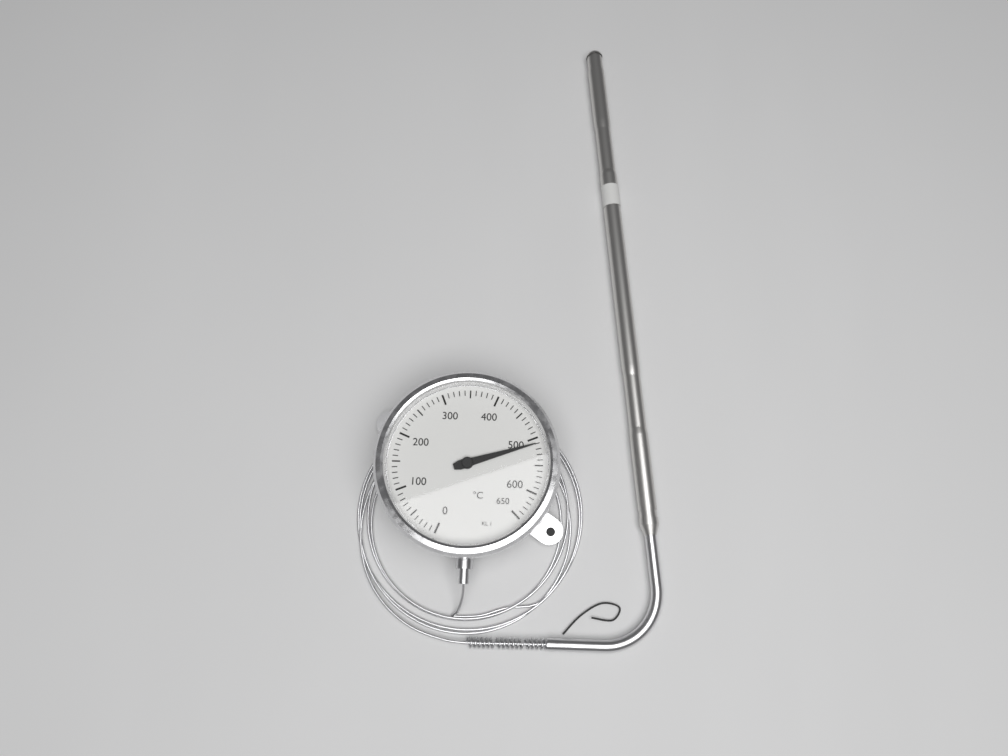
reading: 510 °C
